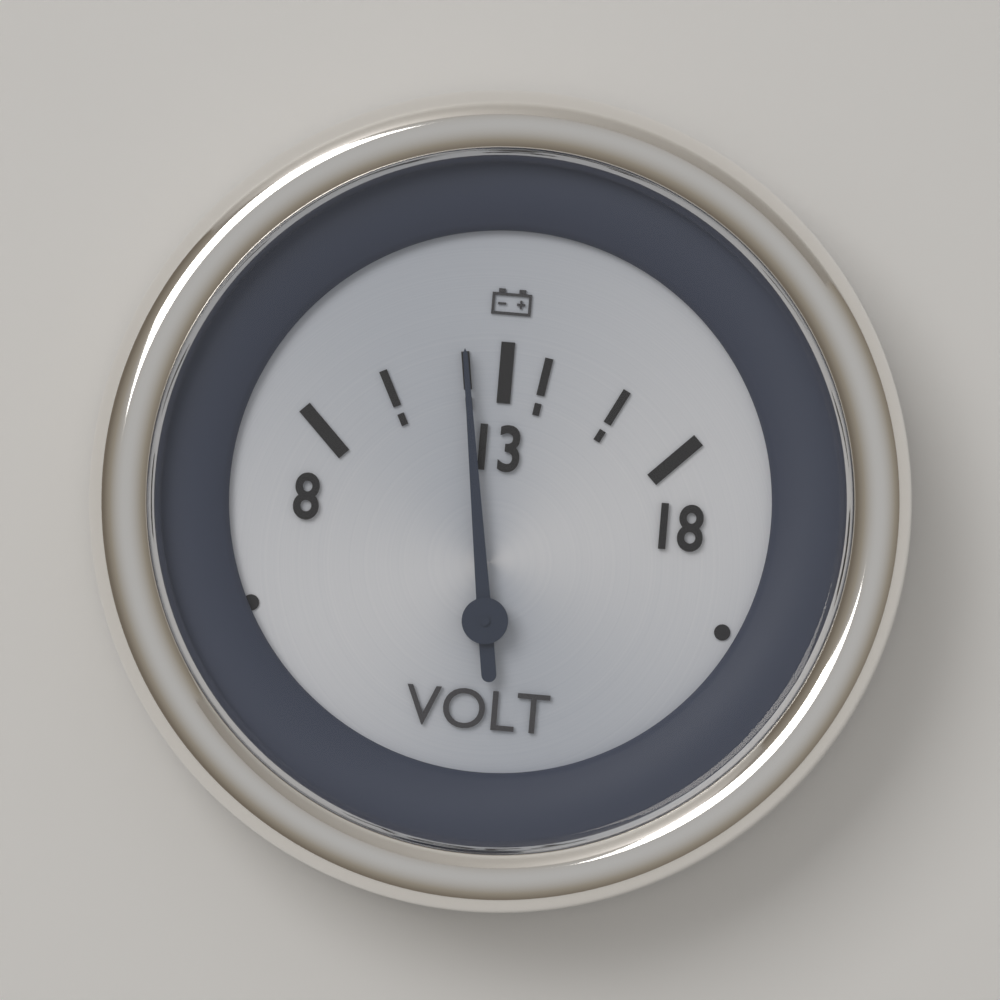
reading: 12 V
